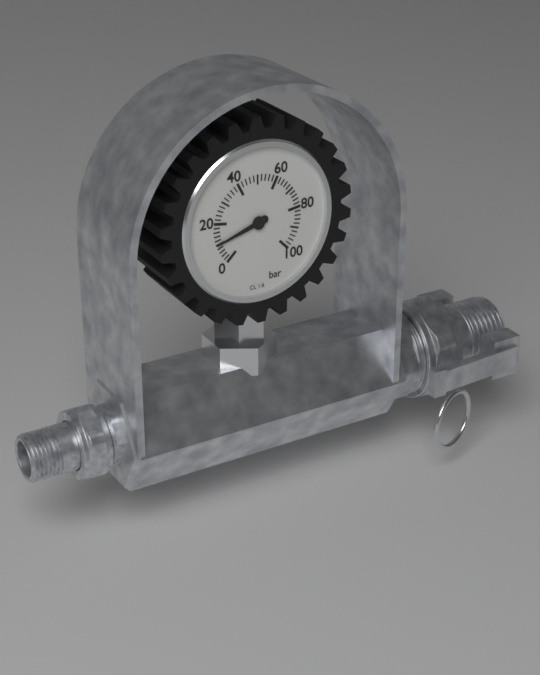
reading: 10 bar
